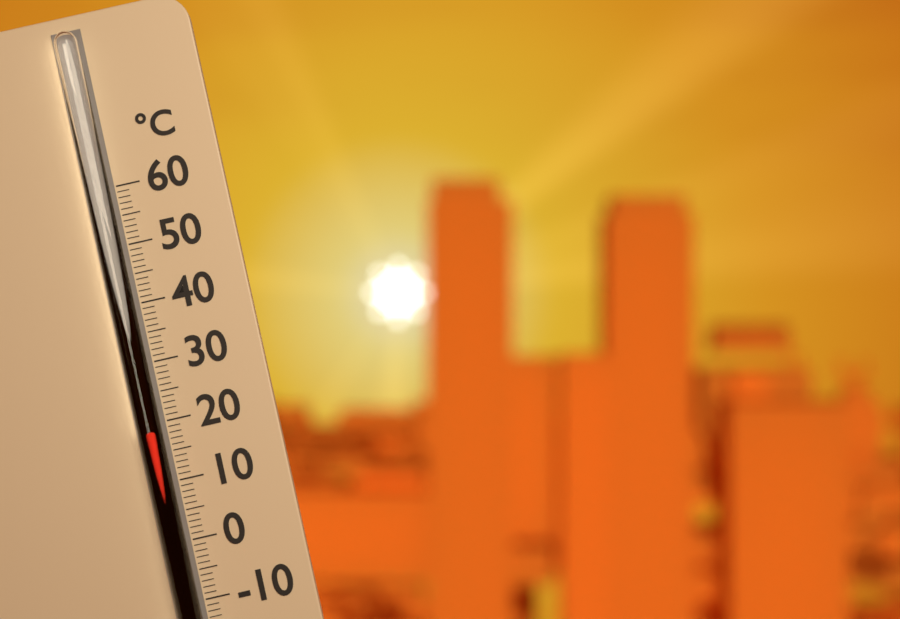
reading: 19 °C
